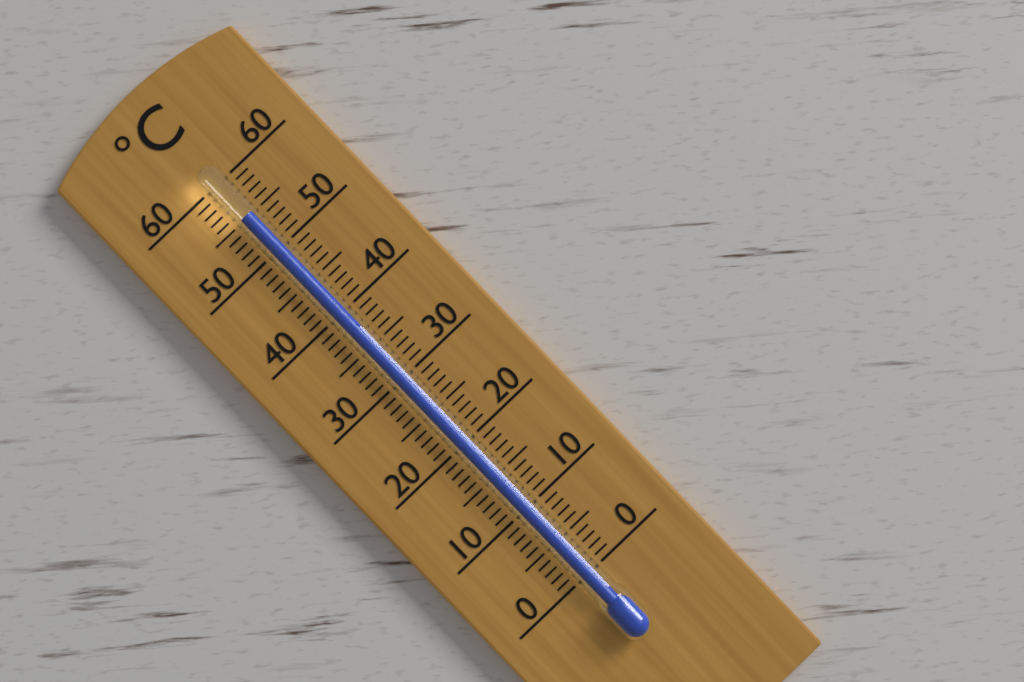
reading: 55 °C
